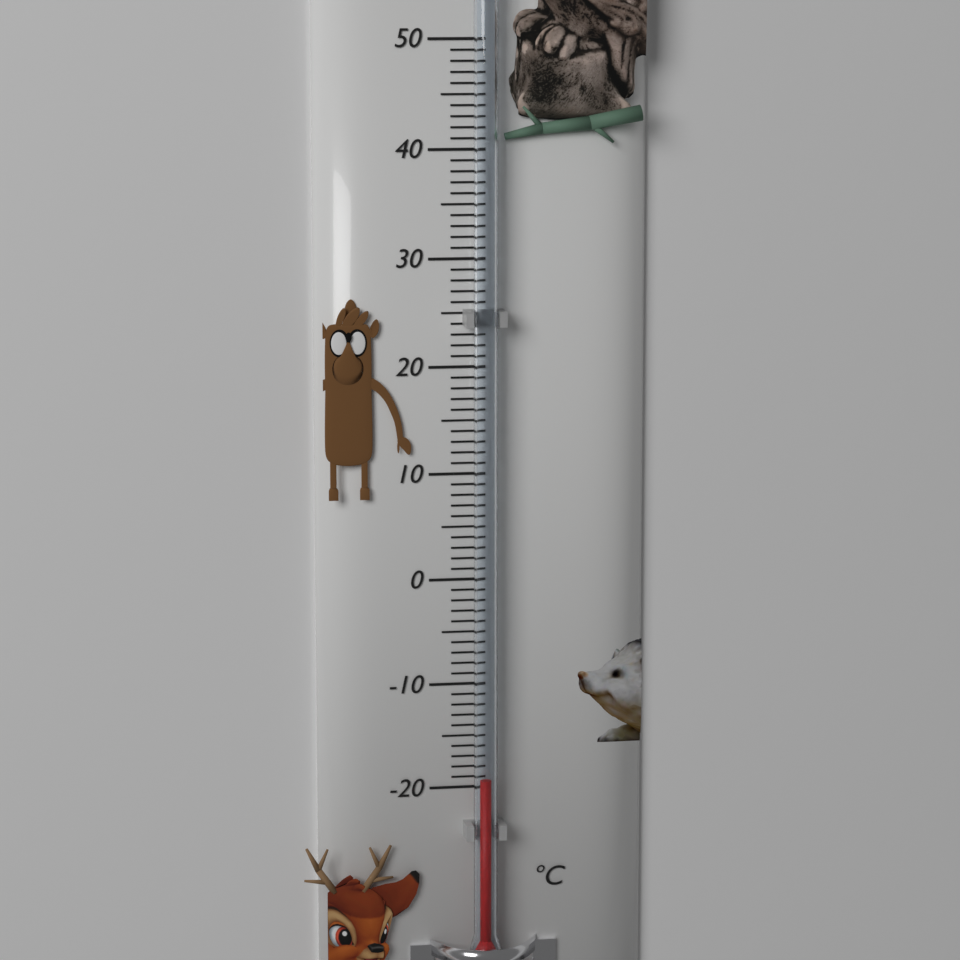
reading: -19 °C
